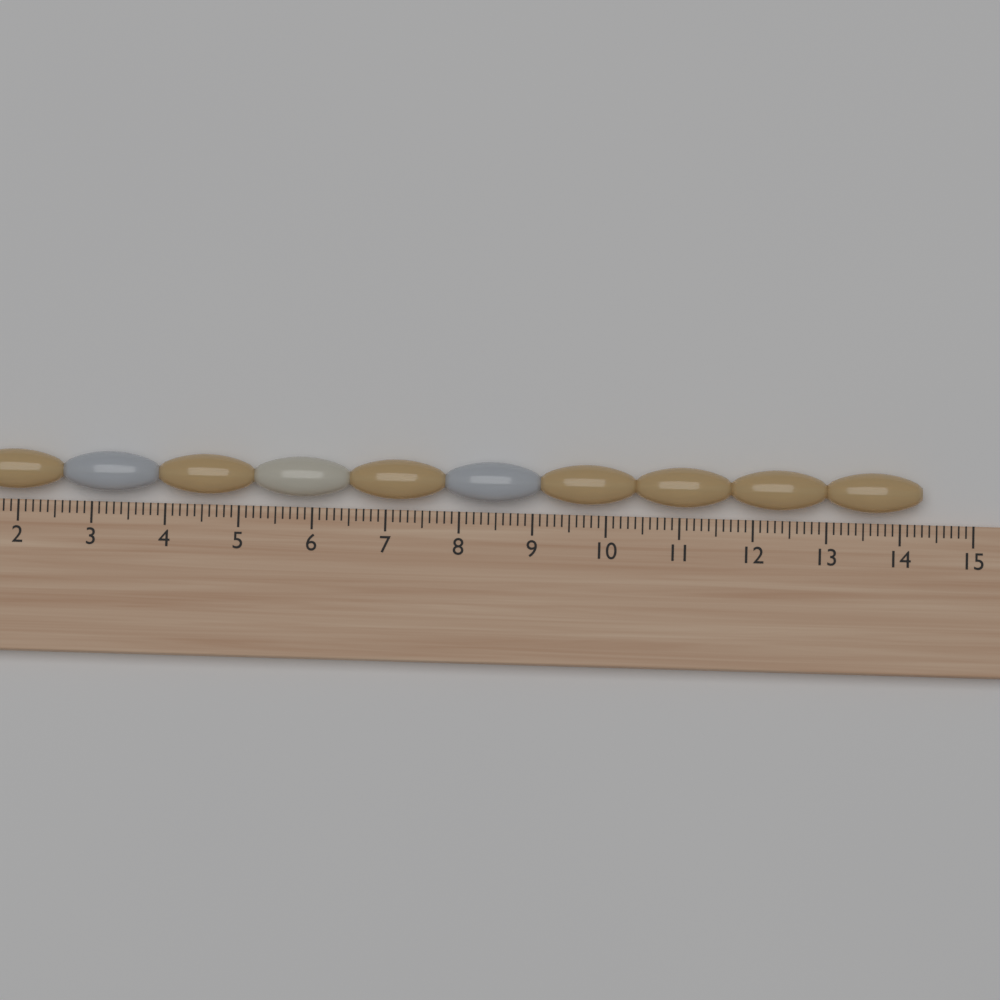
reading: 14.3 (no unit)
